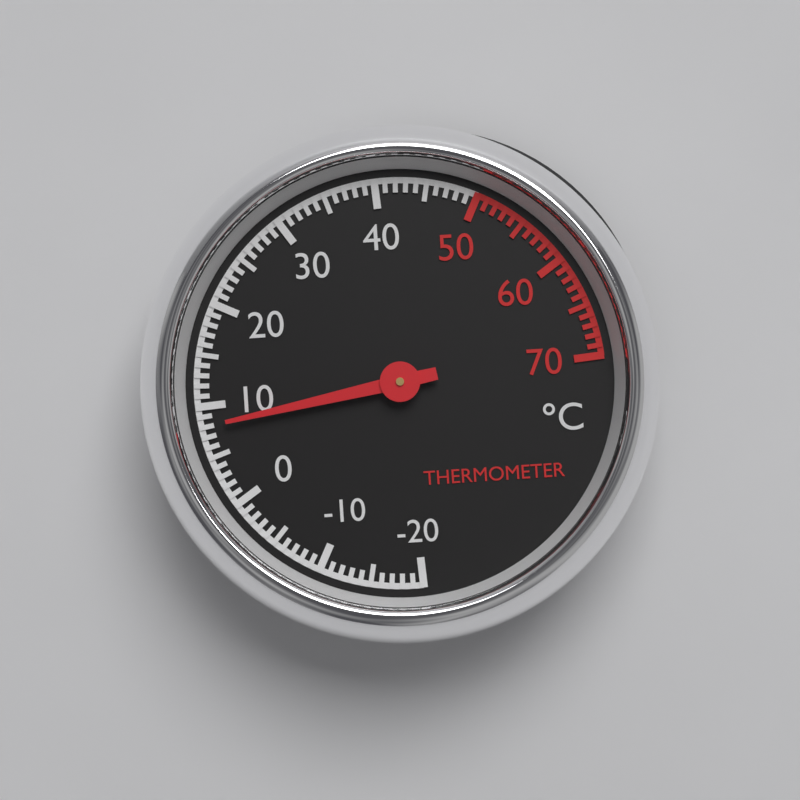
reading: 8 °C
